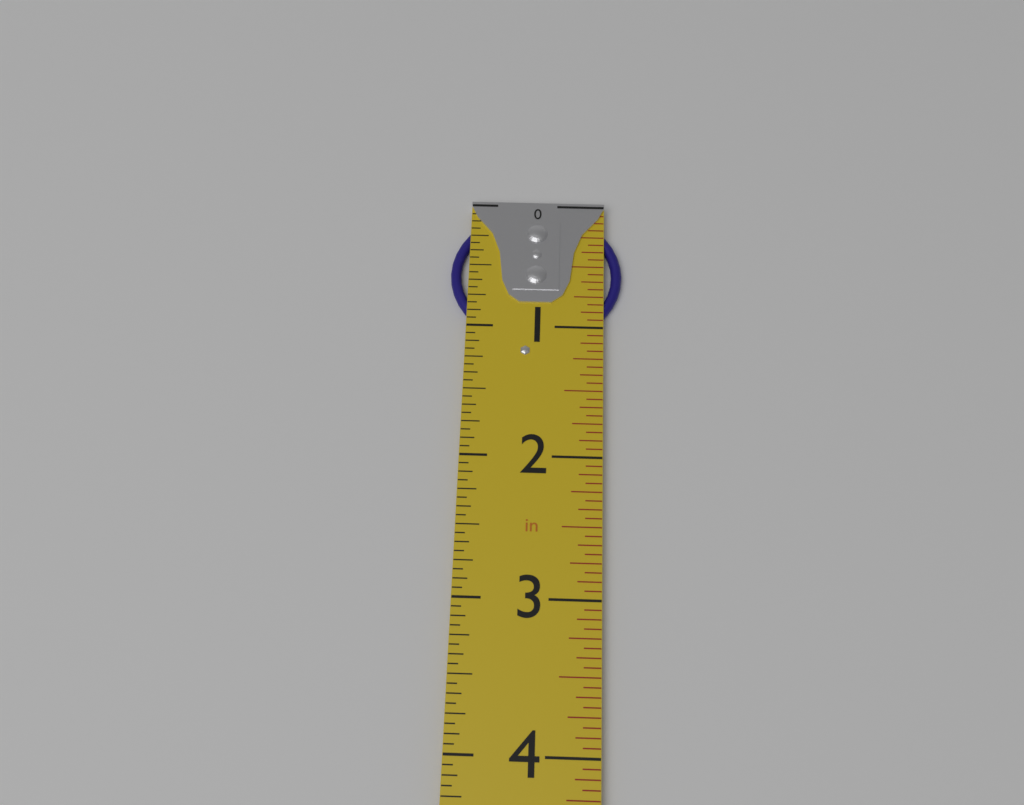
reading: 1.1250 in
